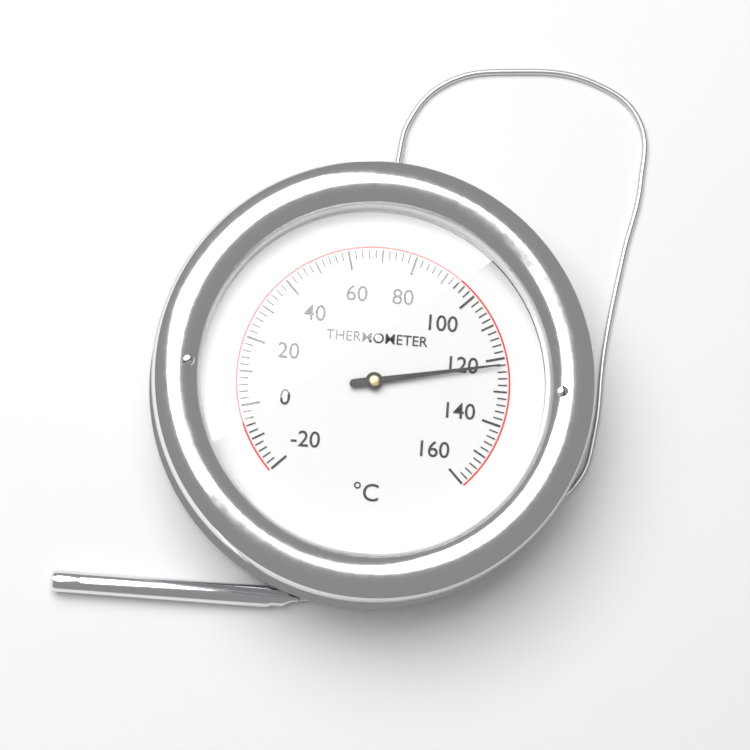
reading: 122 °C
